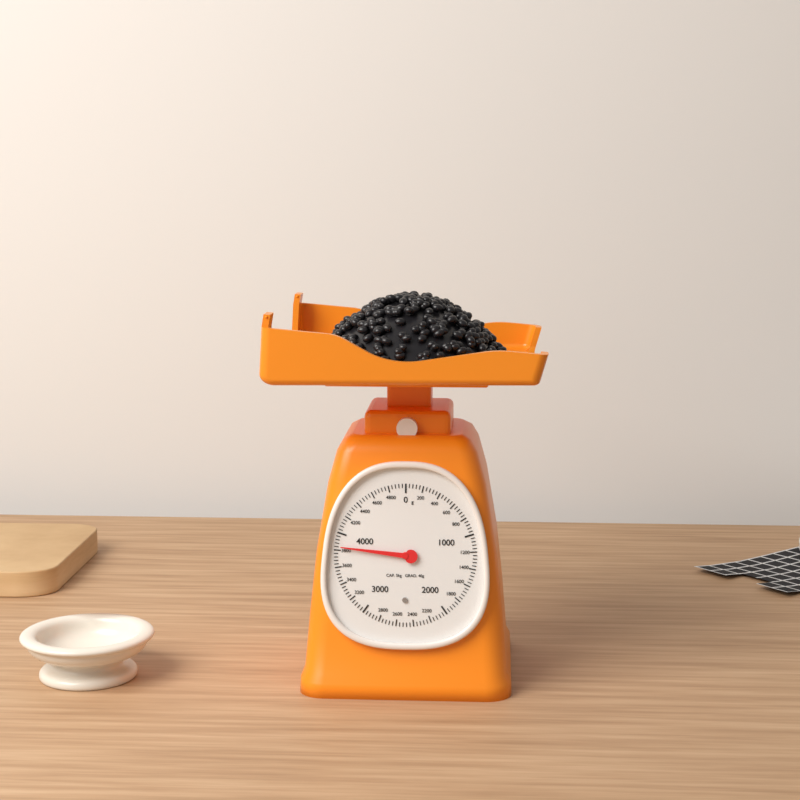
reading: 3840 g
